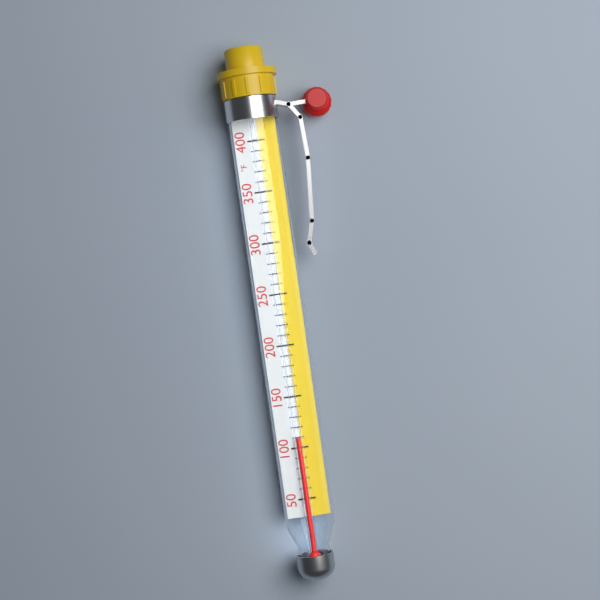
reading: 110 °F
